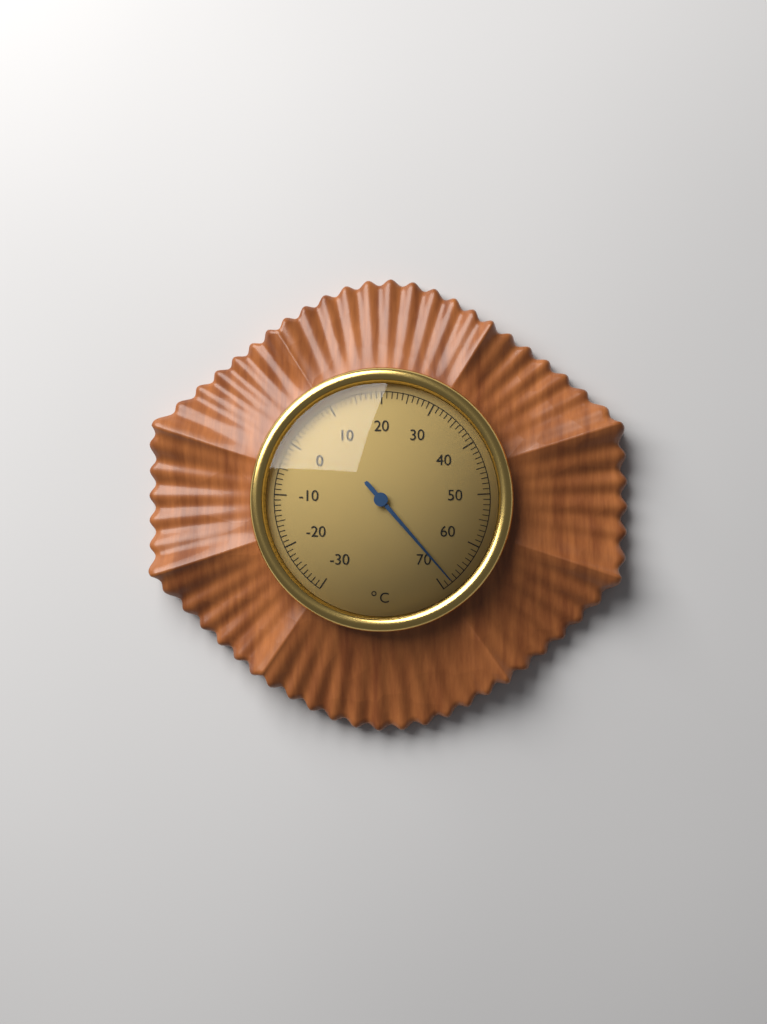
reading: 68 °C
